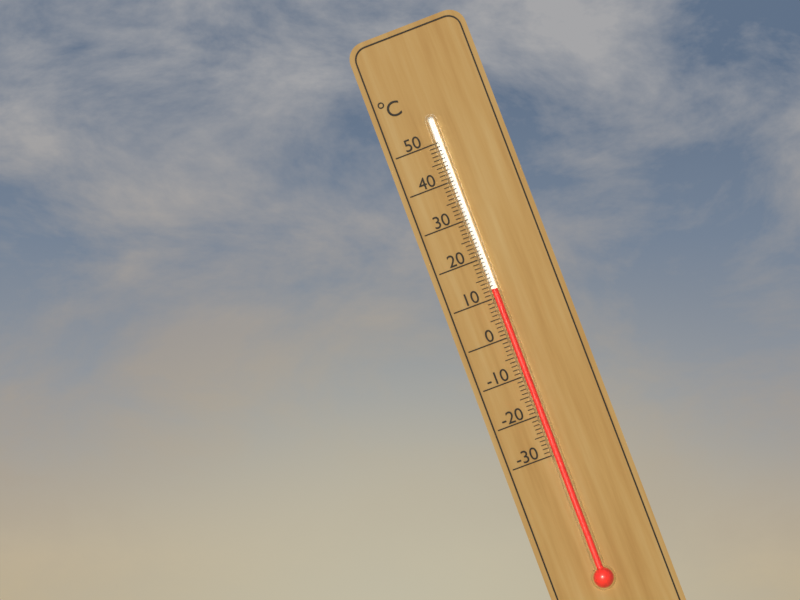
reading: 12 °C
